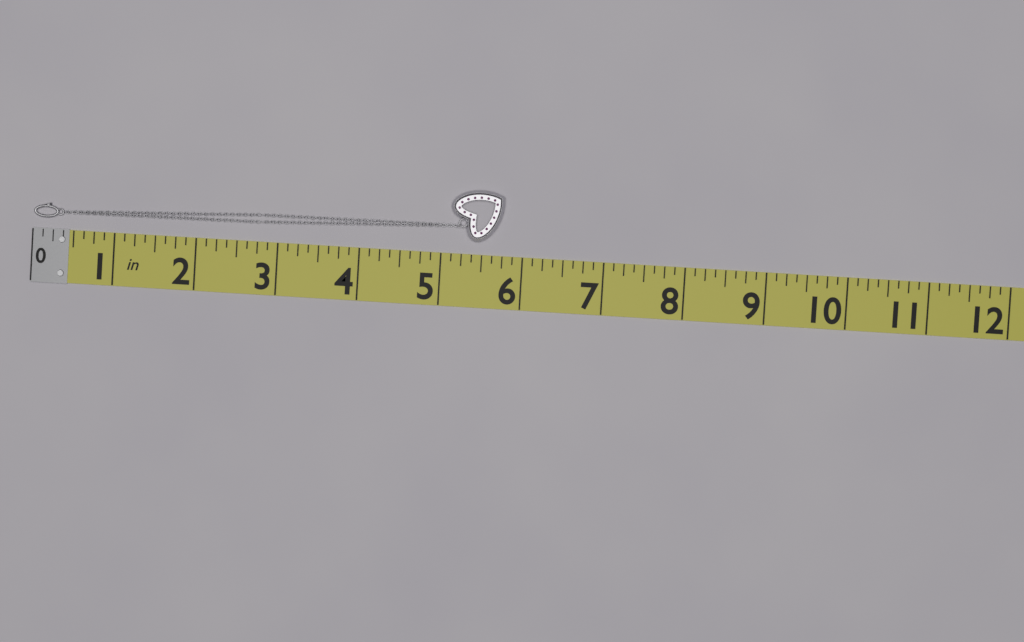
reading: 5.750 in
